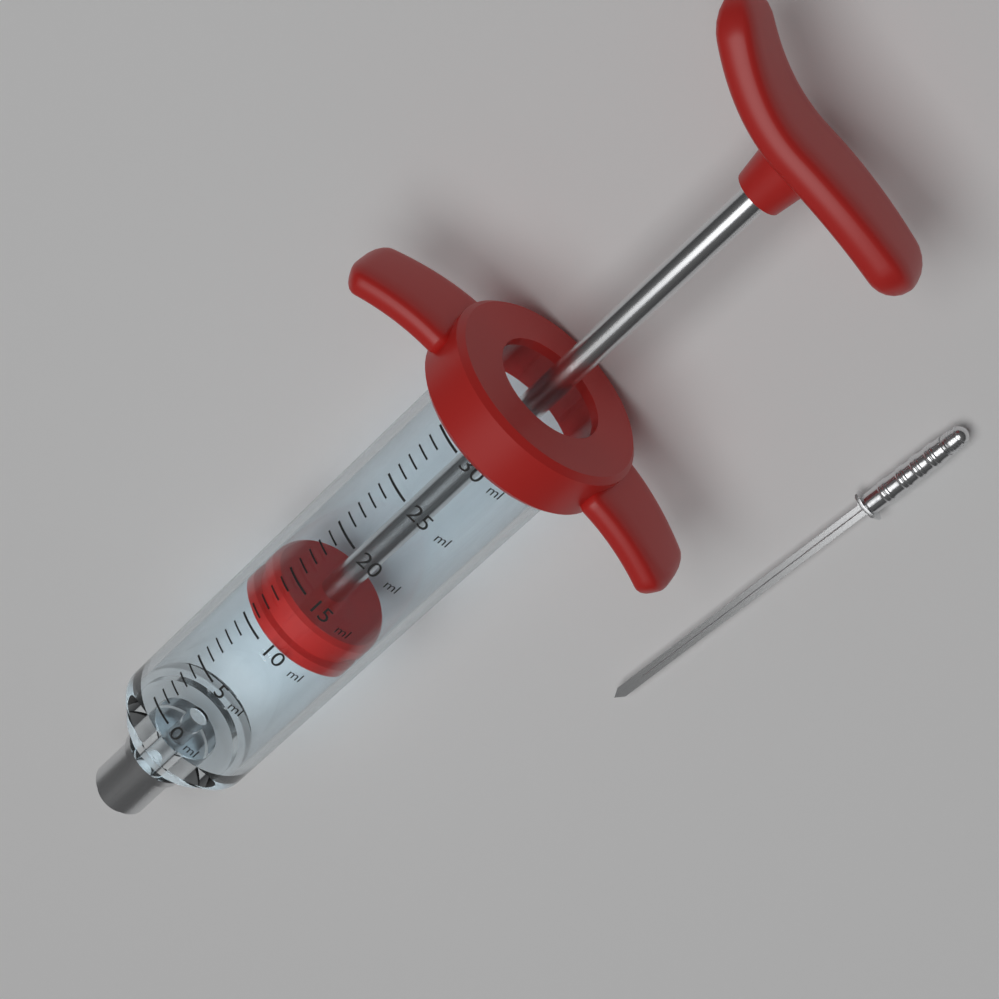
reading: 10 ml
